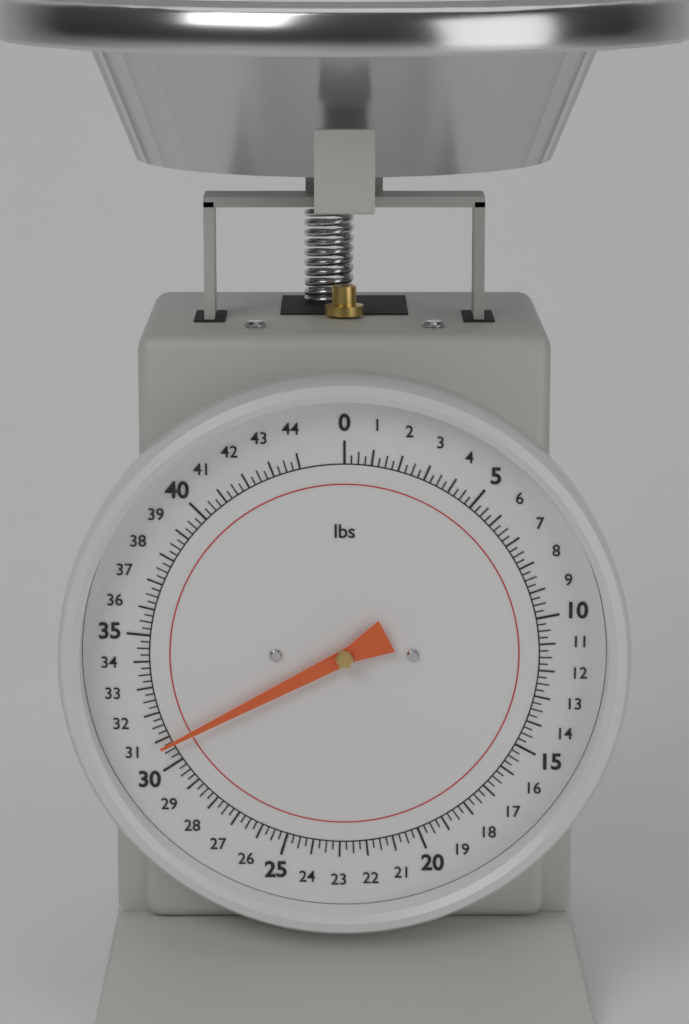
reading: 30.75 lbs
